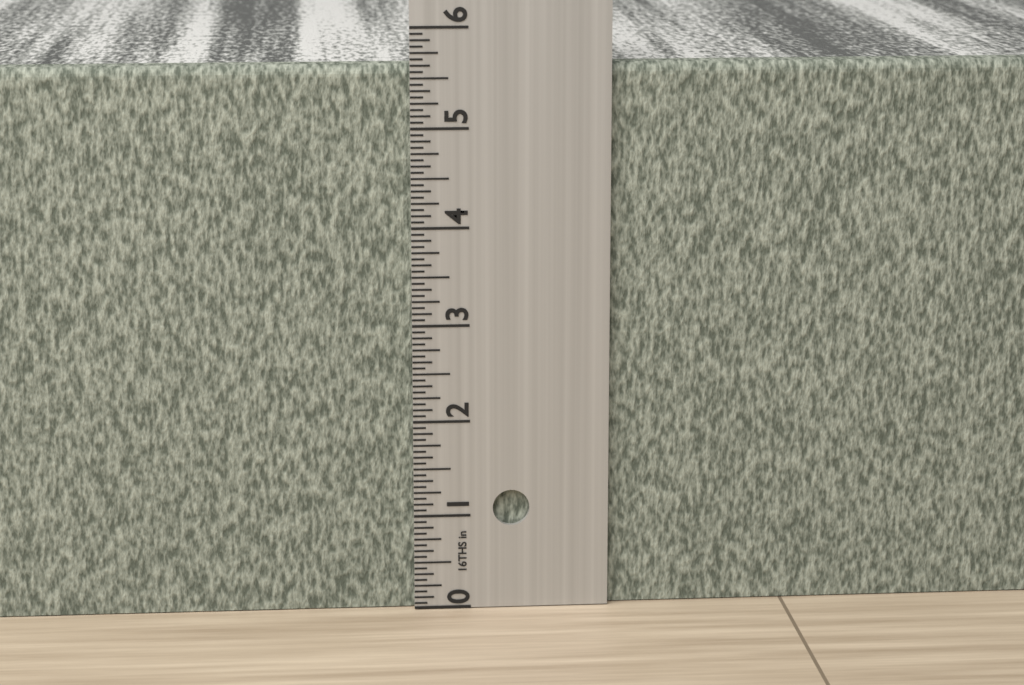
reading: 5.6250 in
